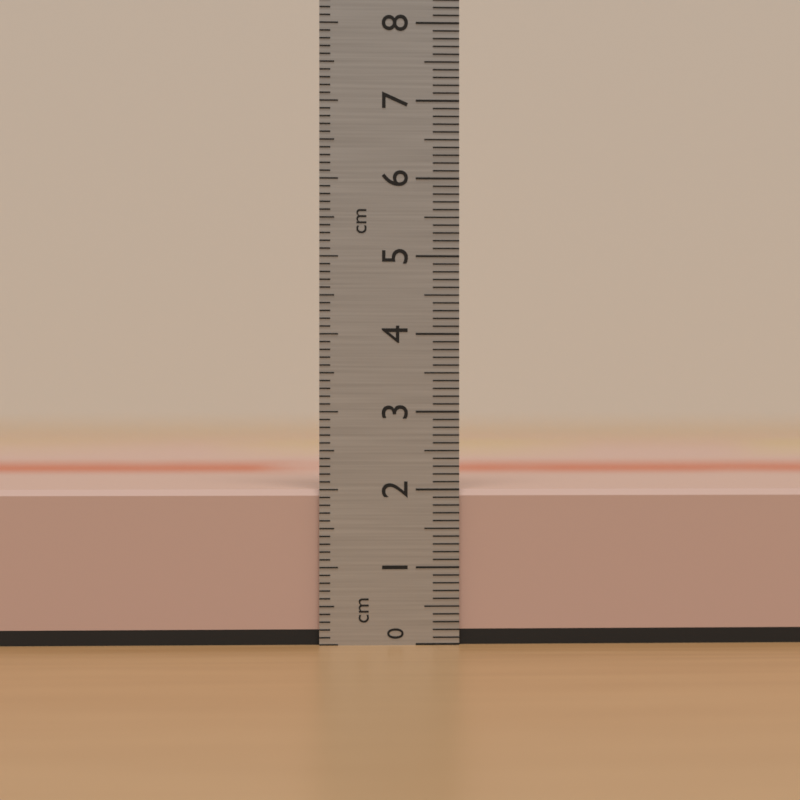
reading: 2.0 cm
